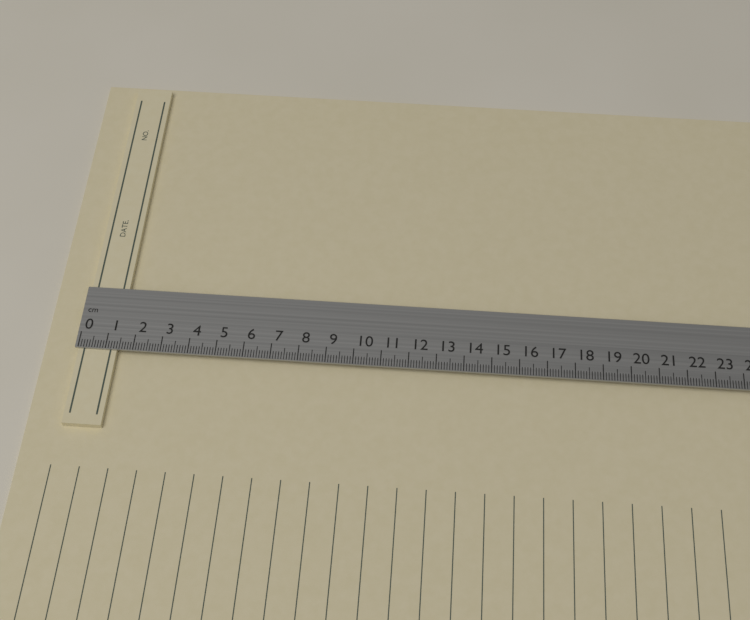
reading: 1.4 cm
